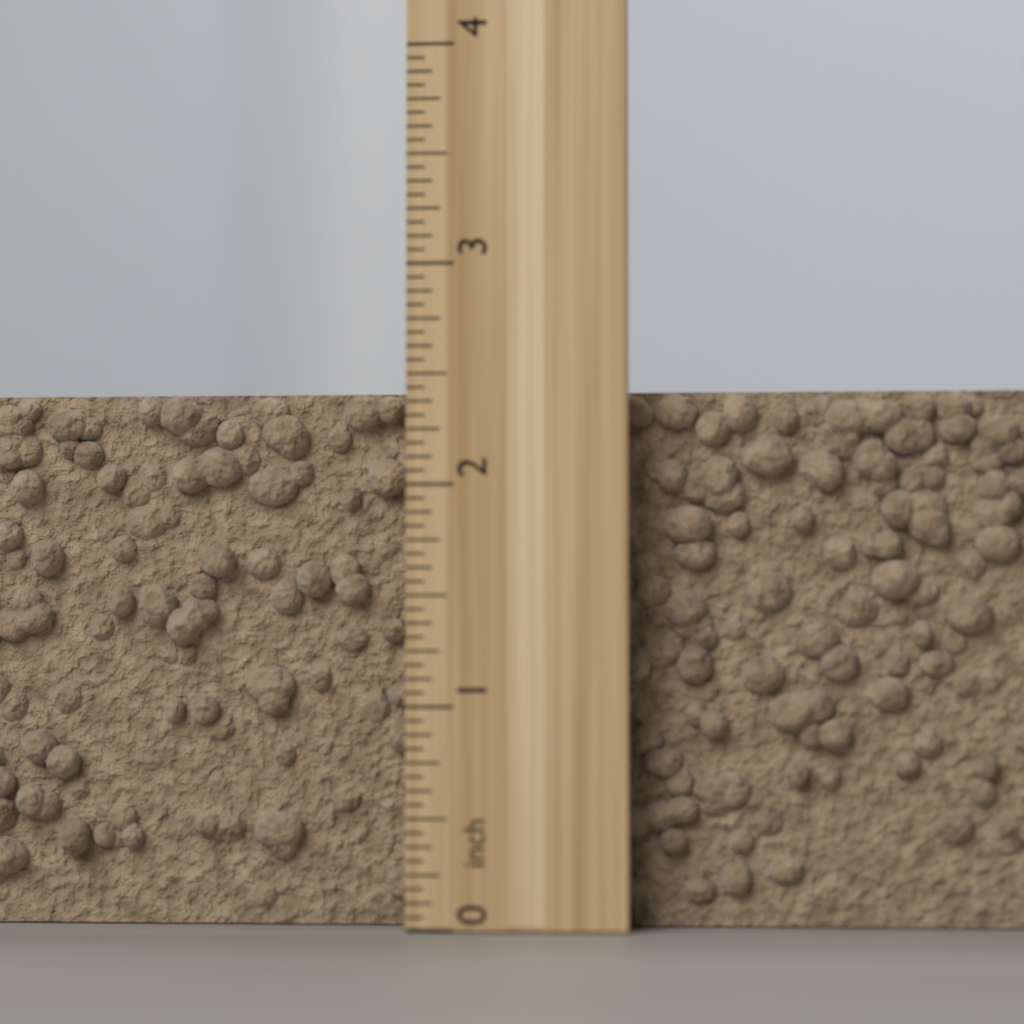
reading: 2.4375 inch
